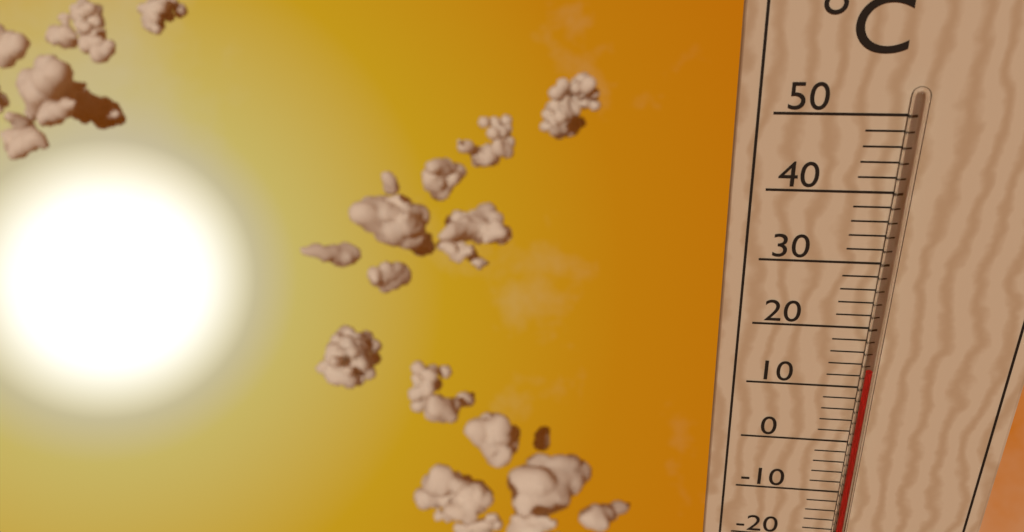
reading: 14 °C
